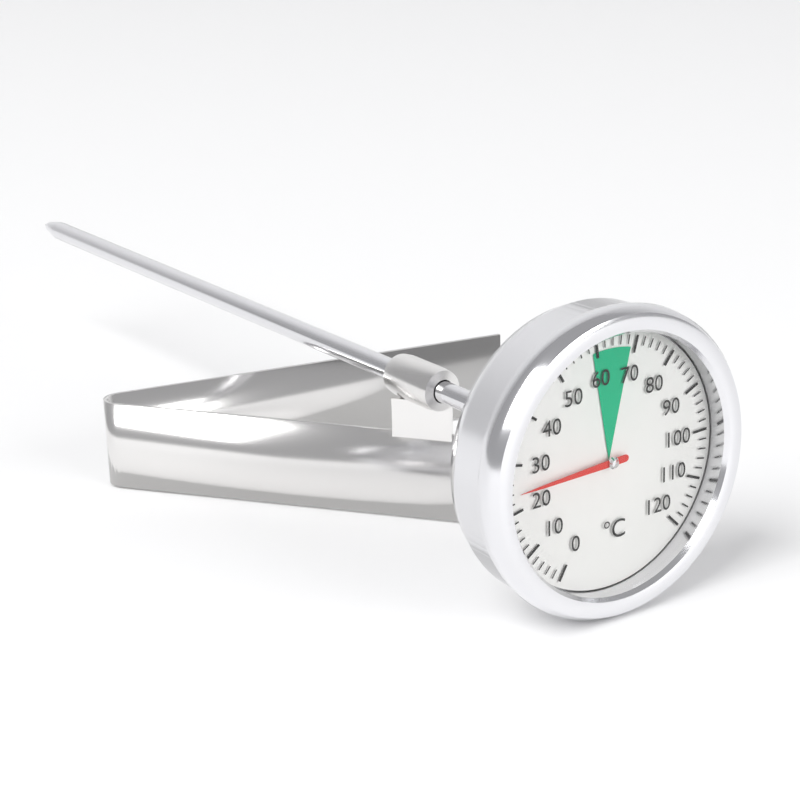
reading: 24 °C
